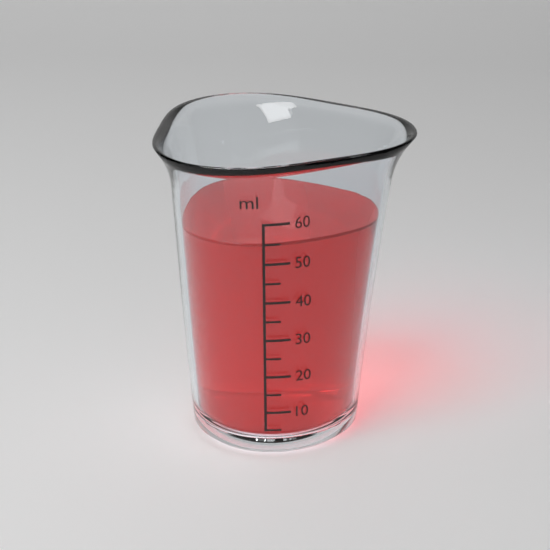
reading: 55 ml
